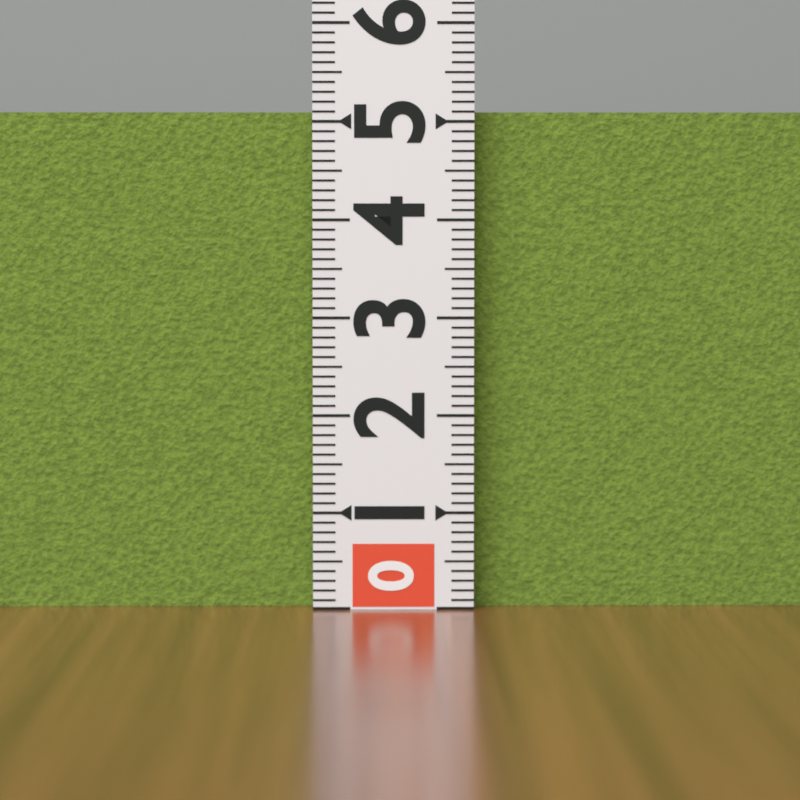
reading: 5.1 (no unit)
